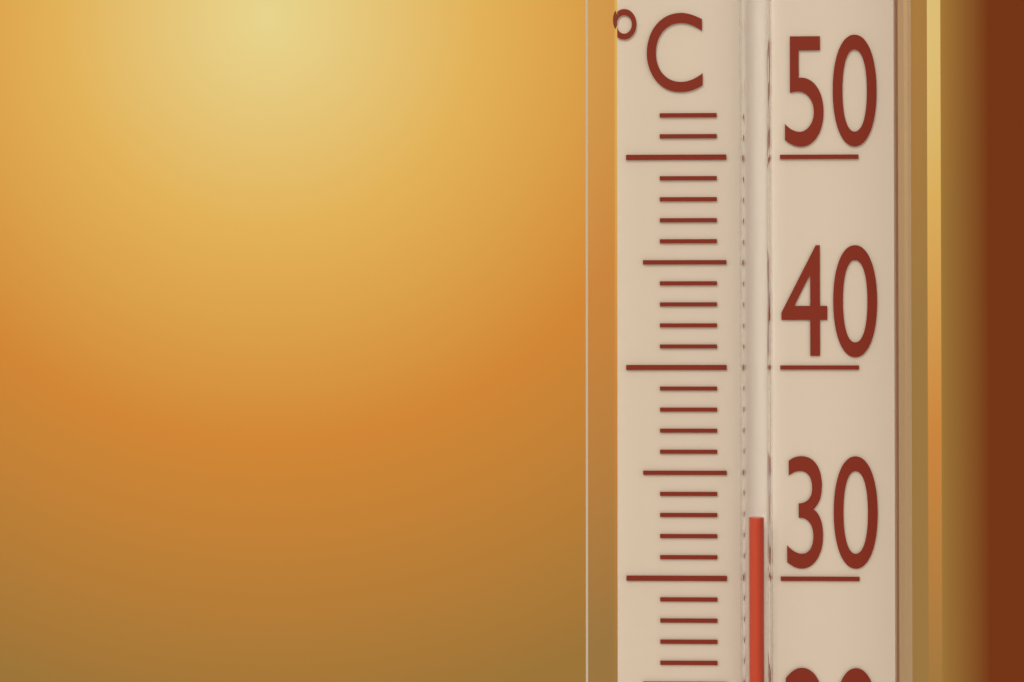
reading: 33 °C
